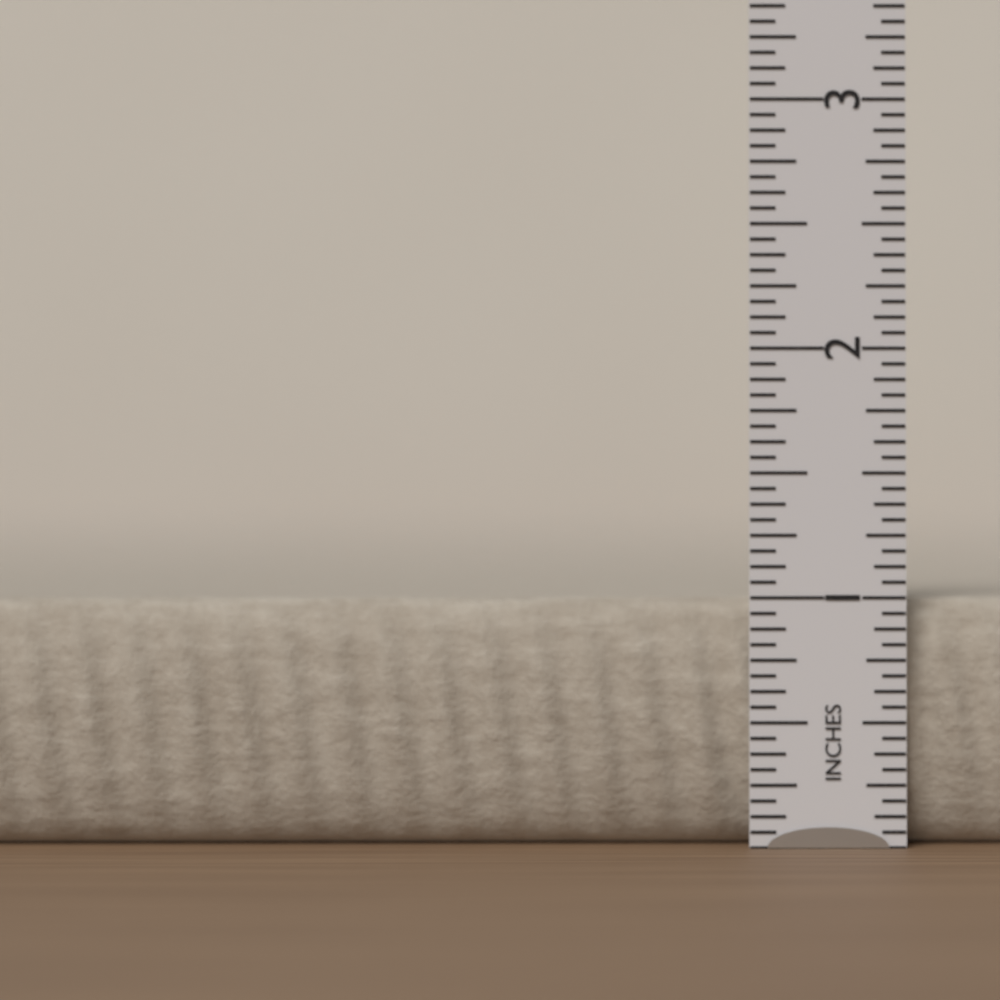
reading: 1.0000 in
